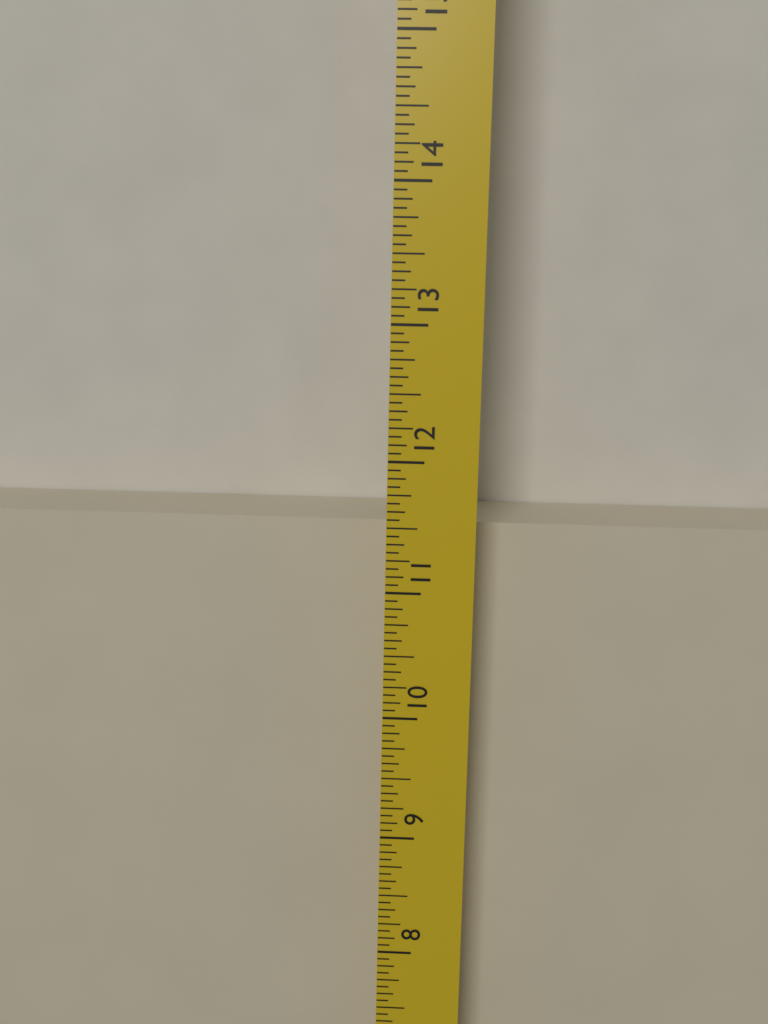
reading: 11.4375 in
